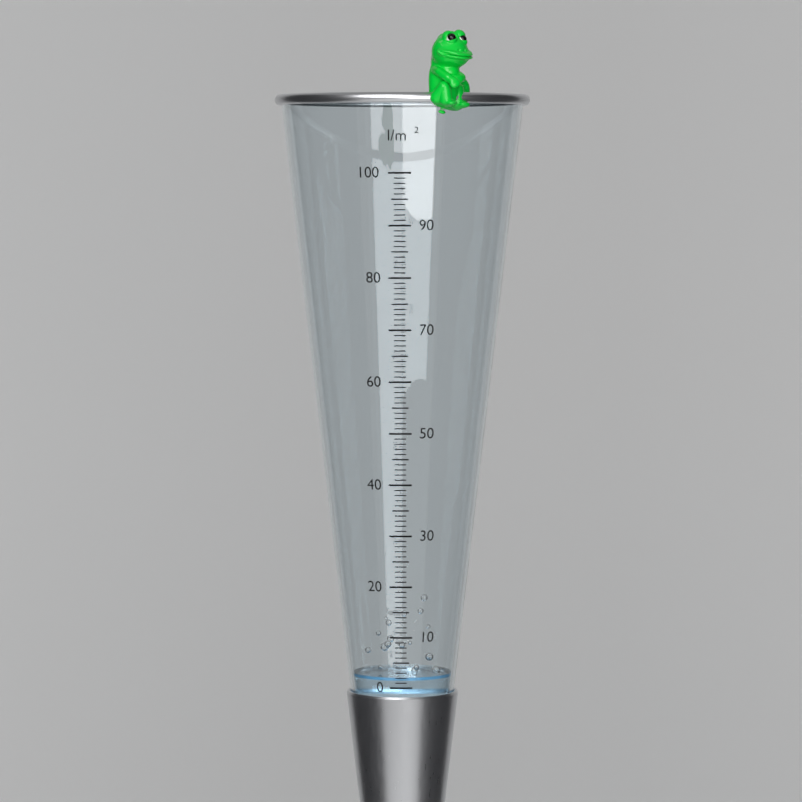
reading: 2 l/m²
